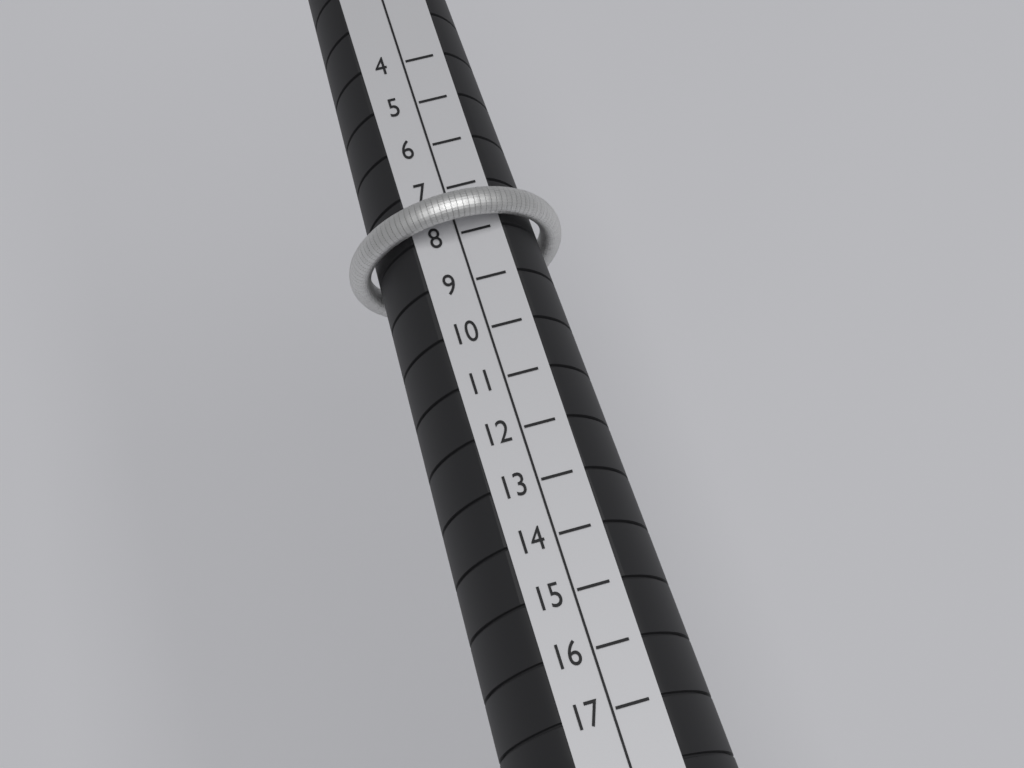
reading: 8 (no unit)
